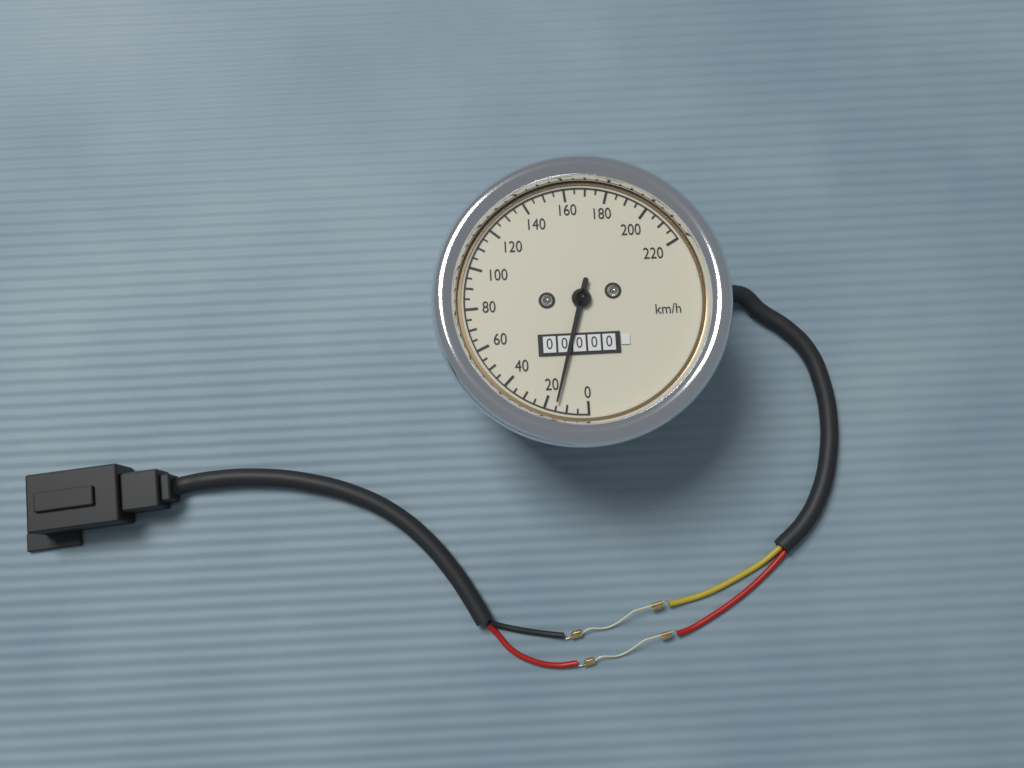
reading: 15 km/h
